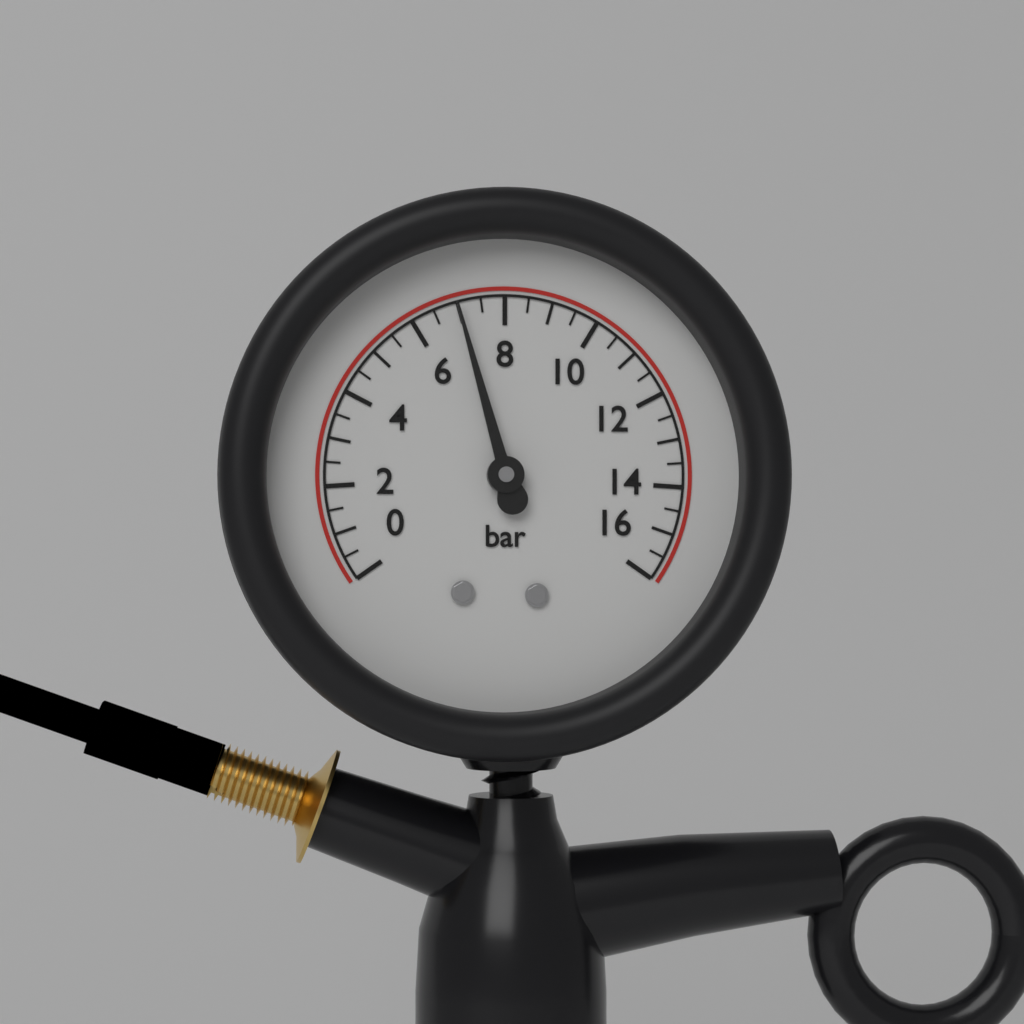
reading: 7.0 bar
